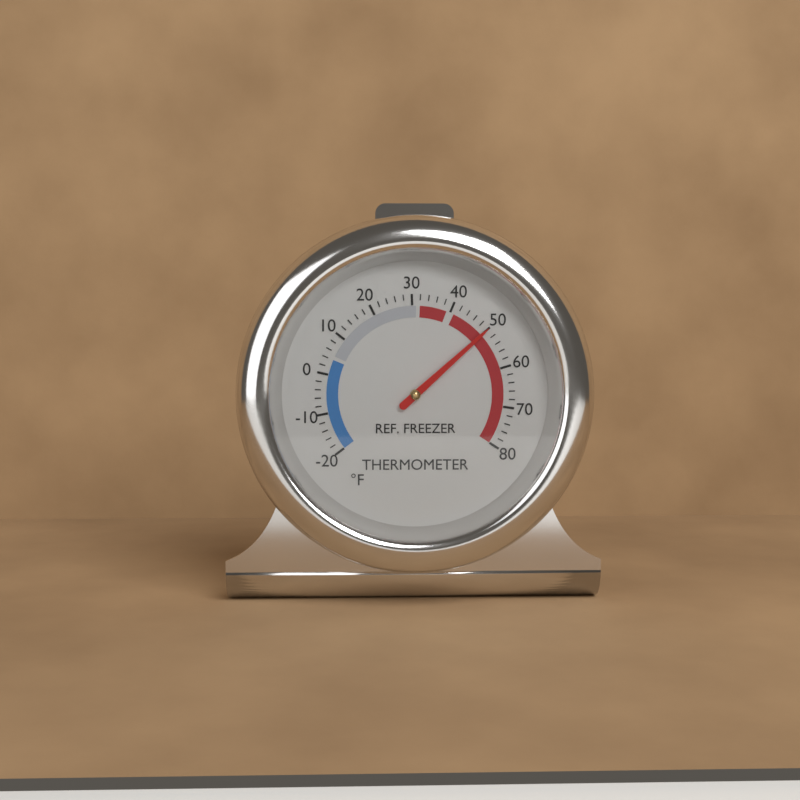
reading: 50 °F
